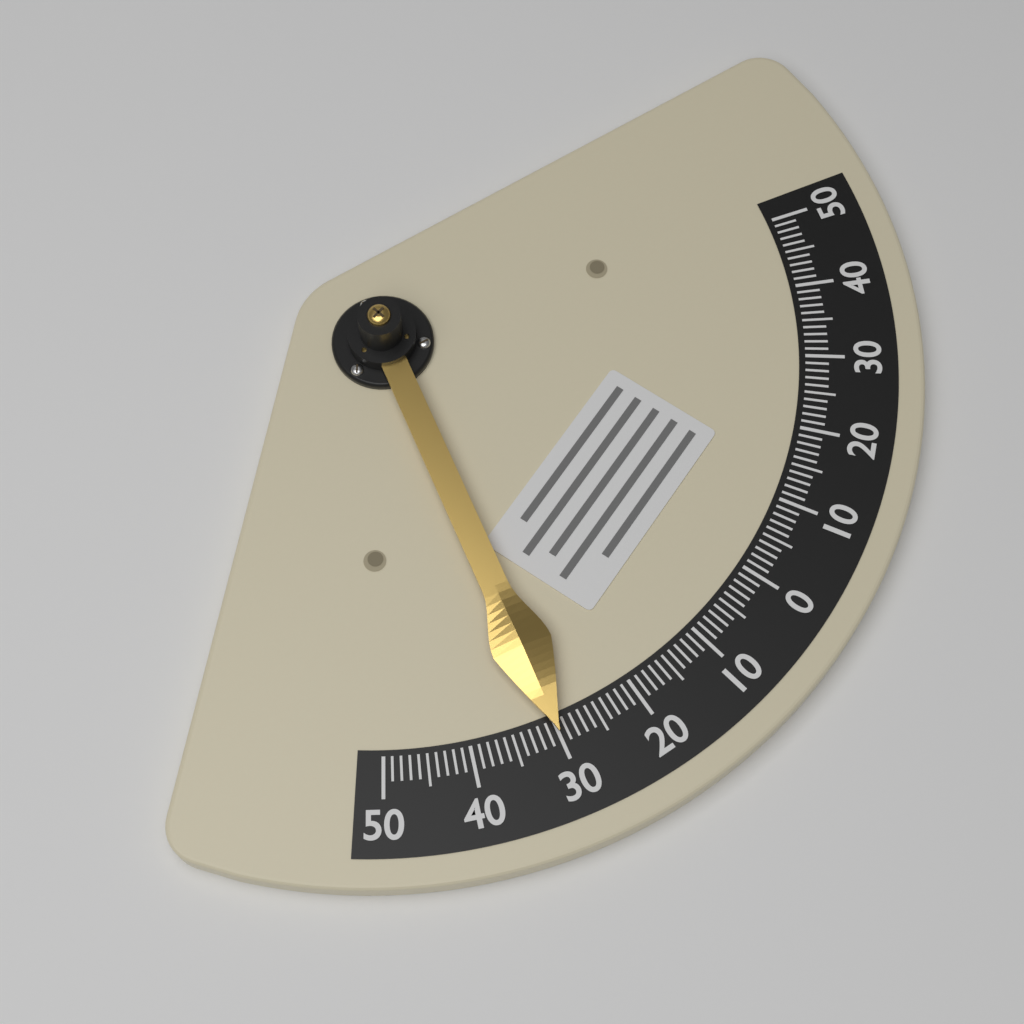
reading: -30 (no unit)
